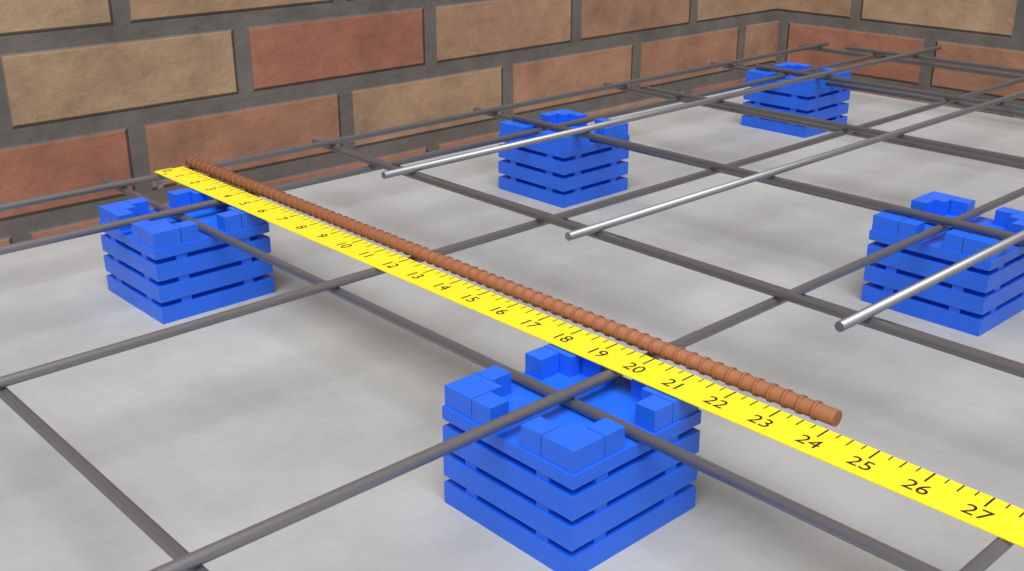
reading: 24.00 in
